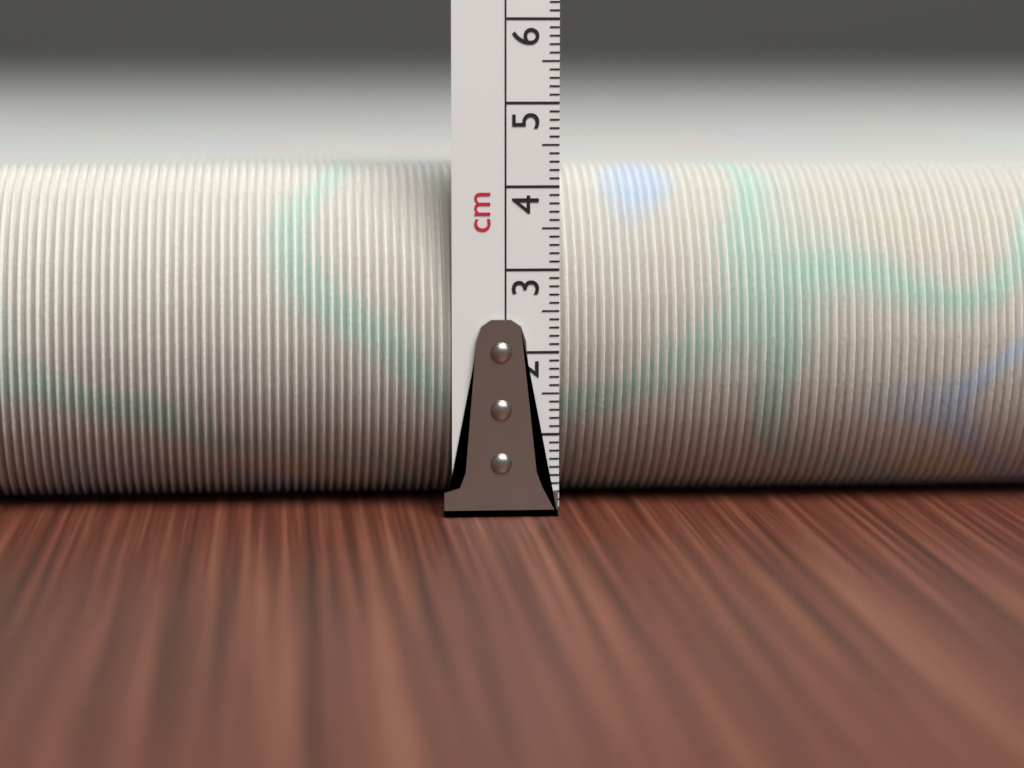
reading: 4.2 cm
